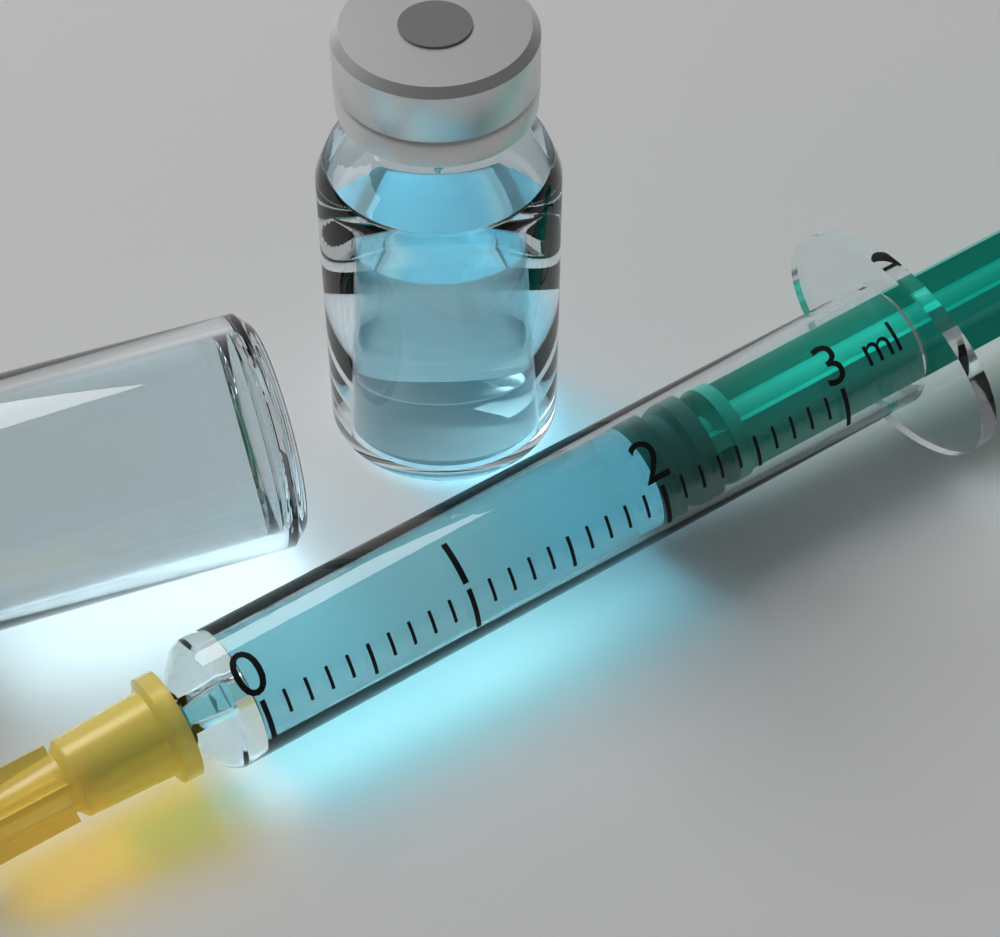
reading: 2.0 ml
